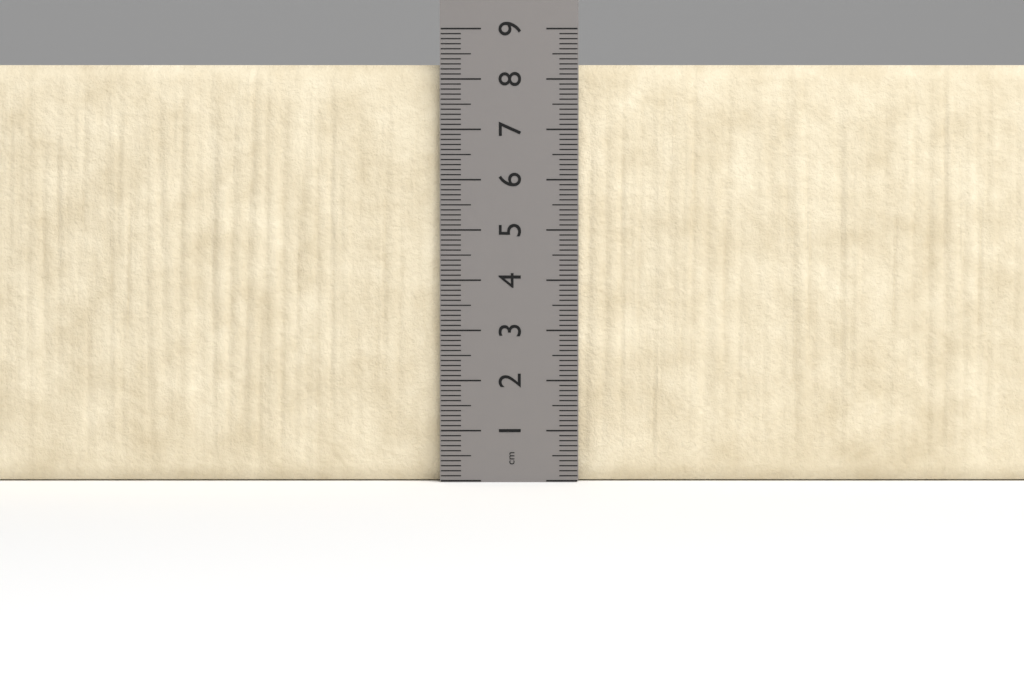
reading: 8.3 cm
